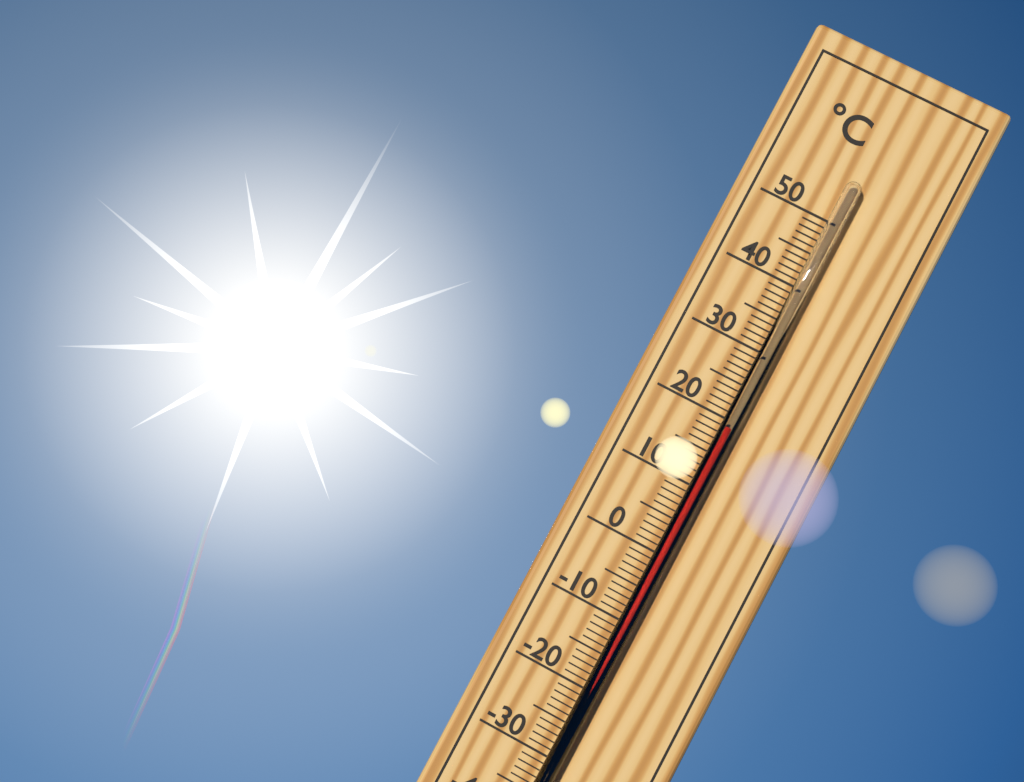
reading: 19 °C
